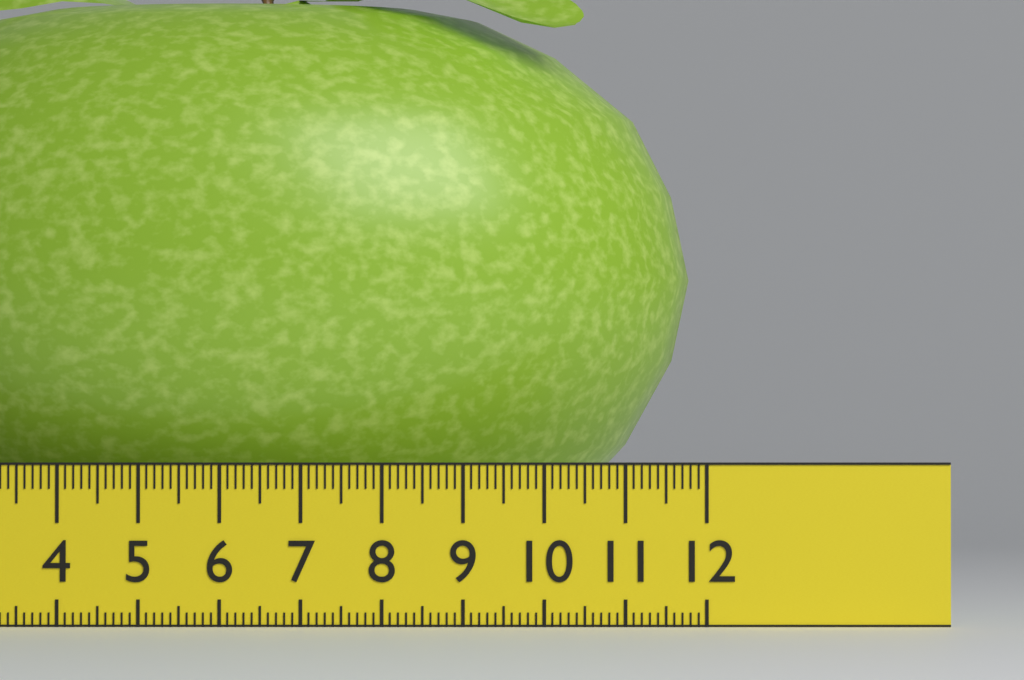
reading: 11.8 (no unit)
